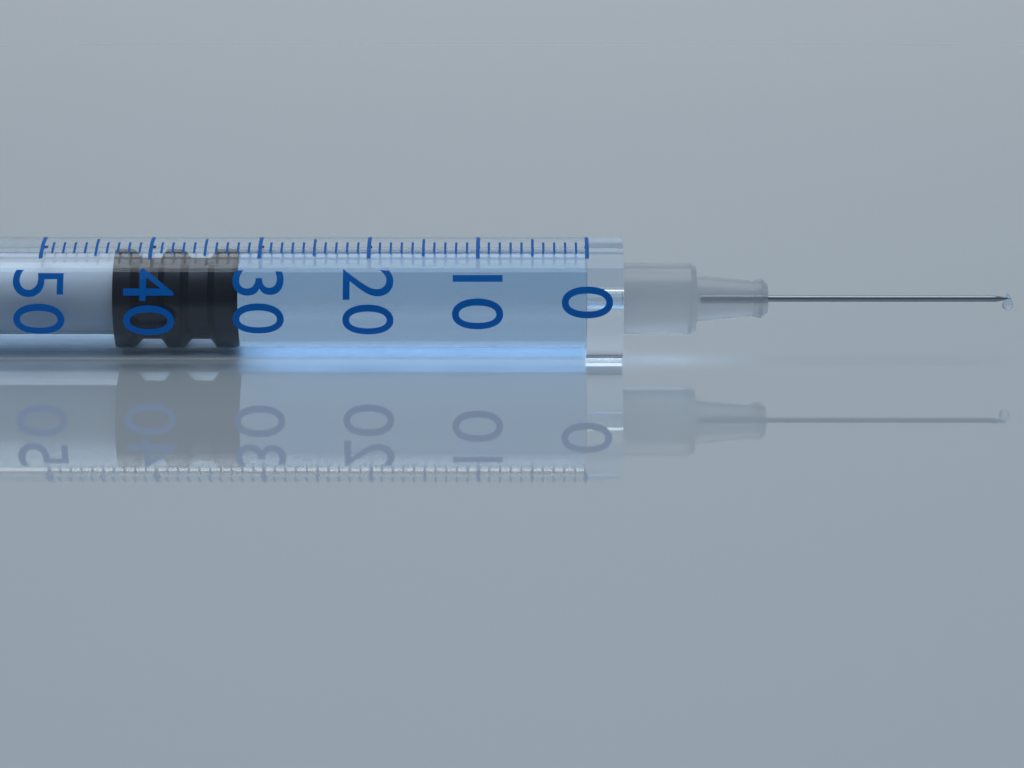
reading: 32 (no unit)
